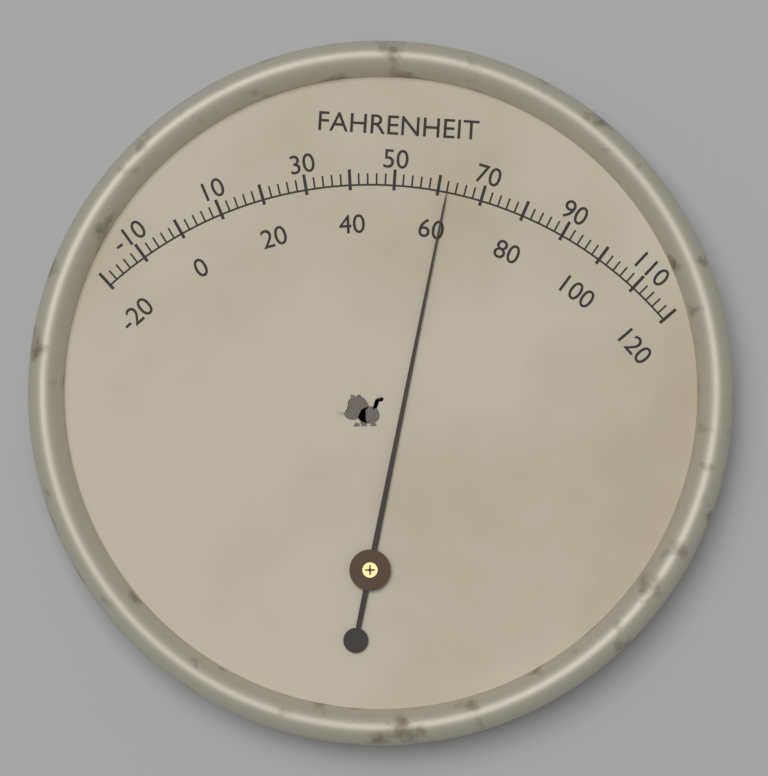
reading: 62 °F
